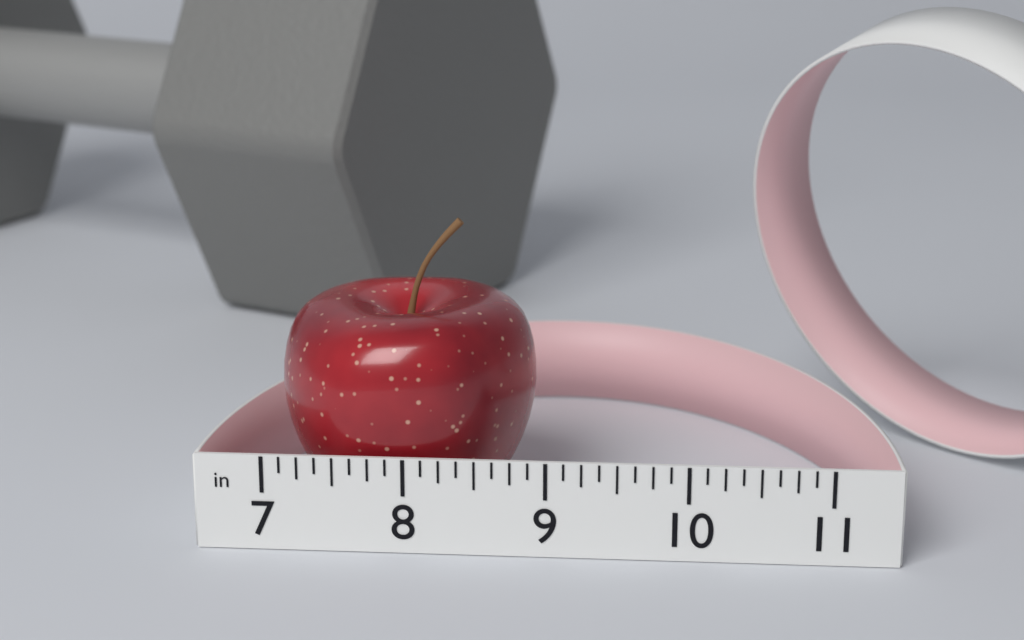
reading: 8.875 in
